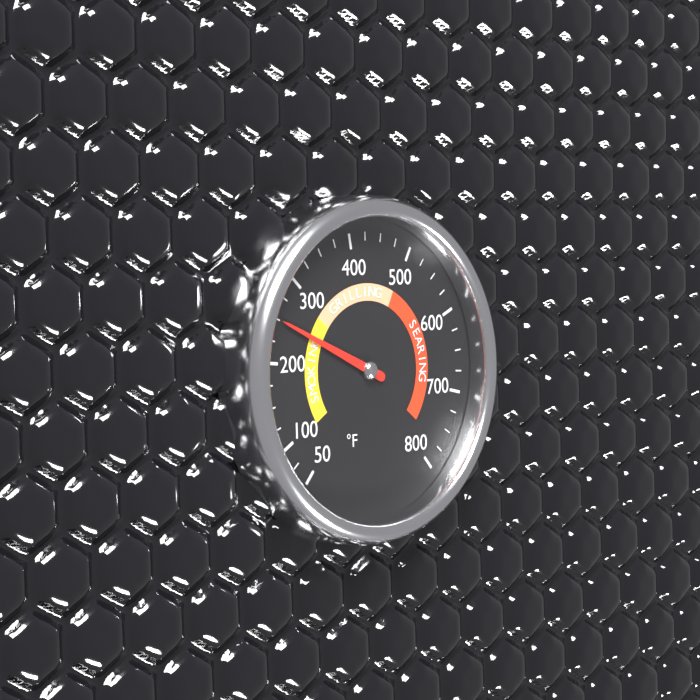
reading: 250 °F
